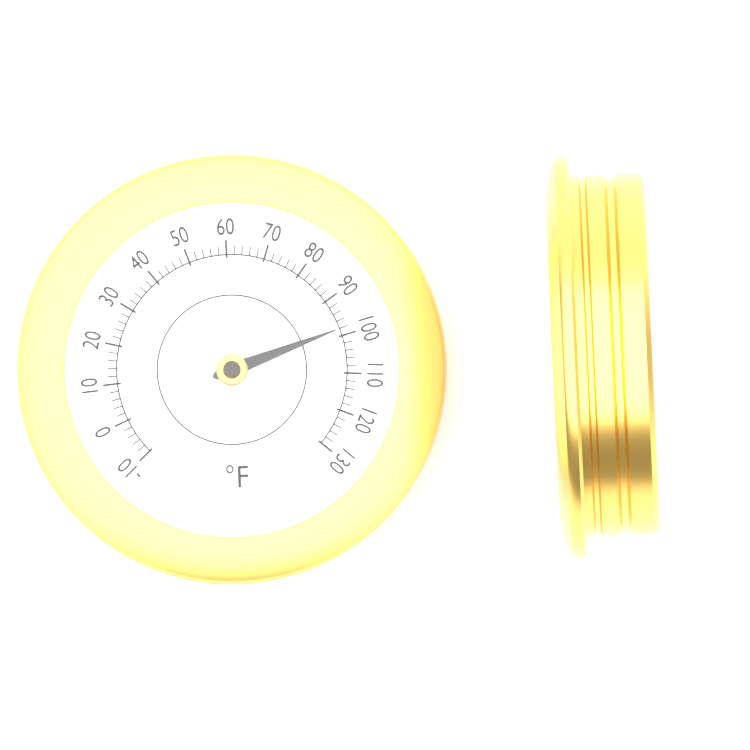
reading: 98 °F
